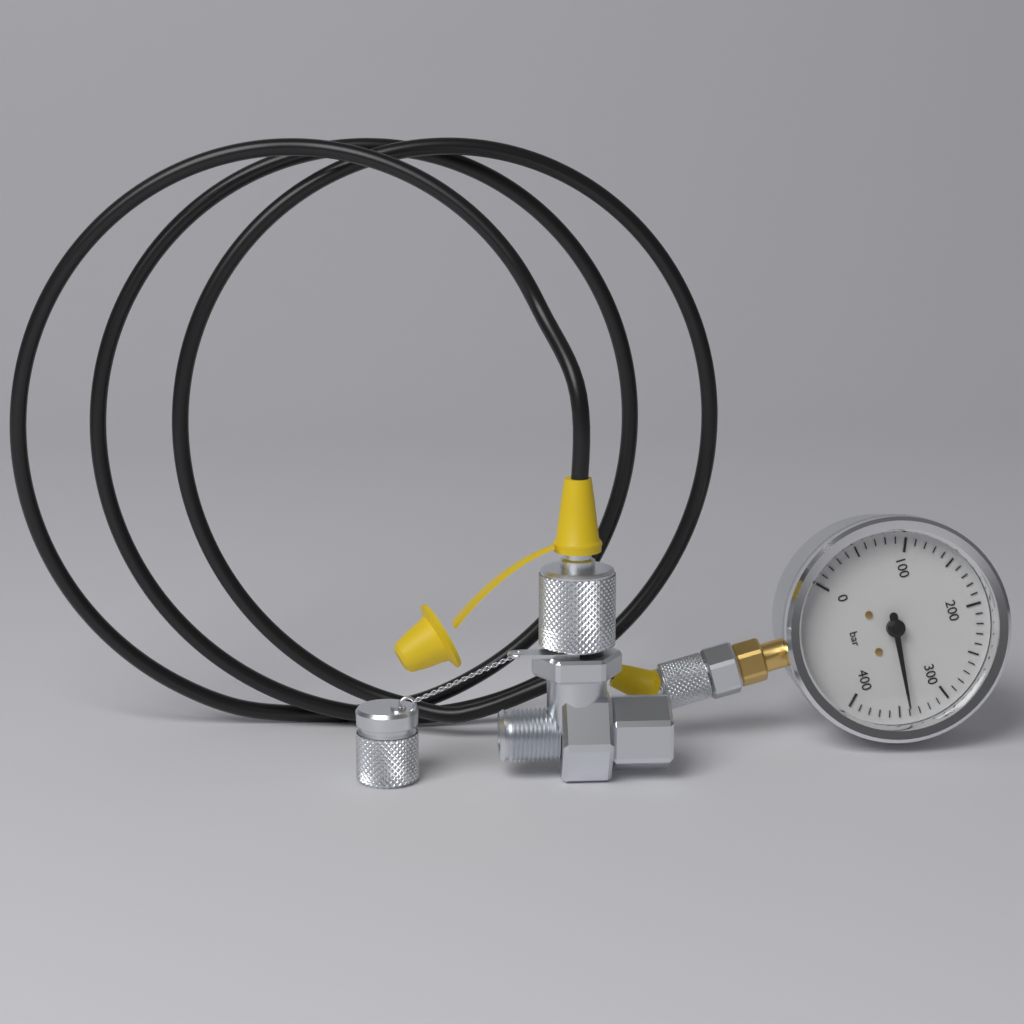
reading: 340 bar
